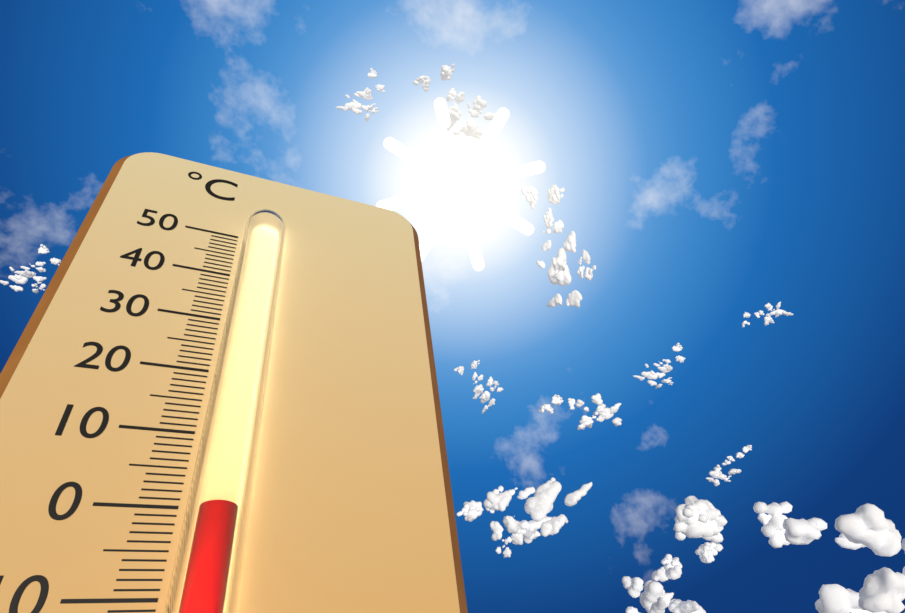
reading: -1 °C
